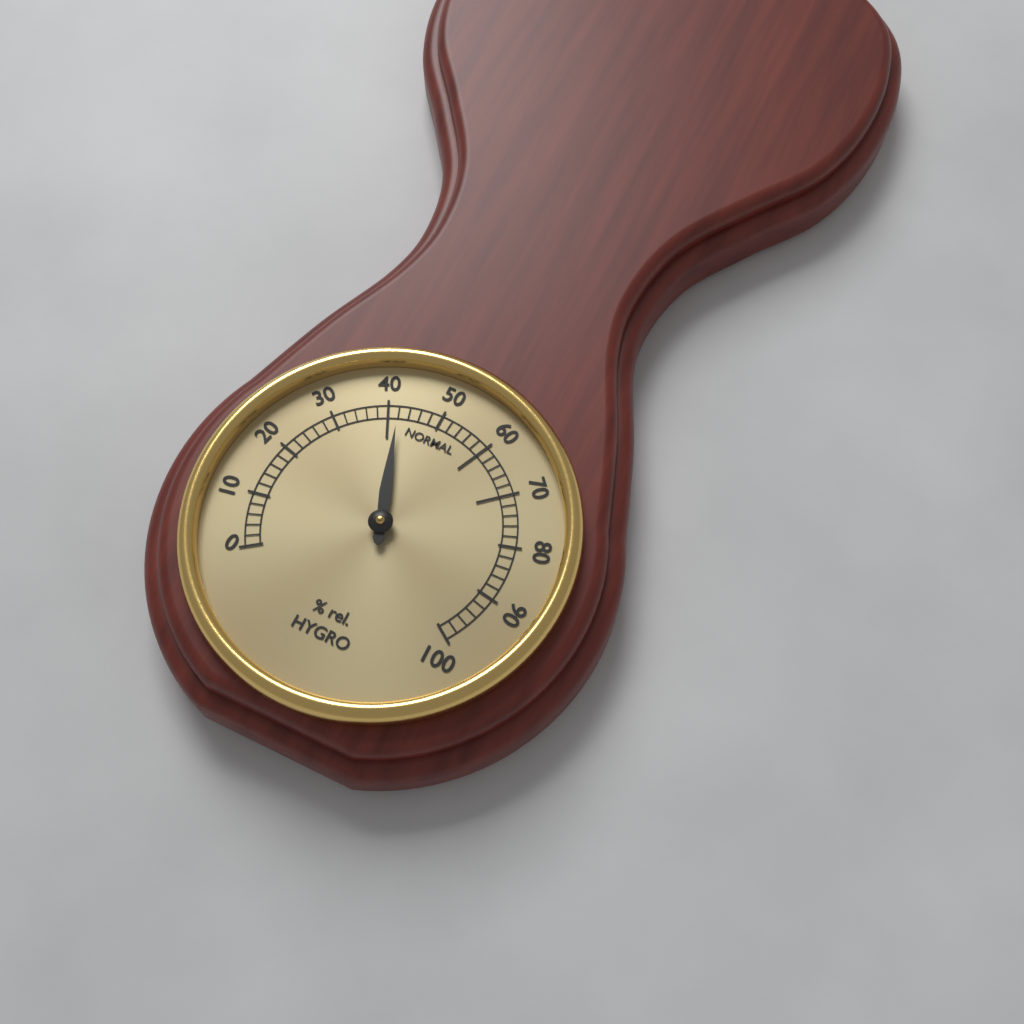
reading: 42 % rel.
